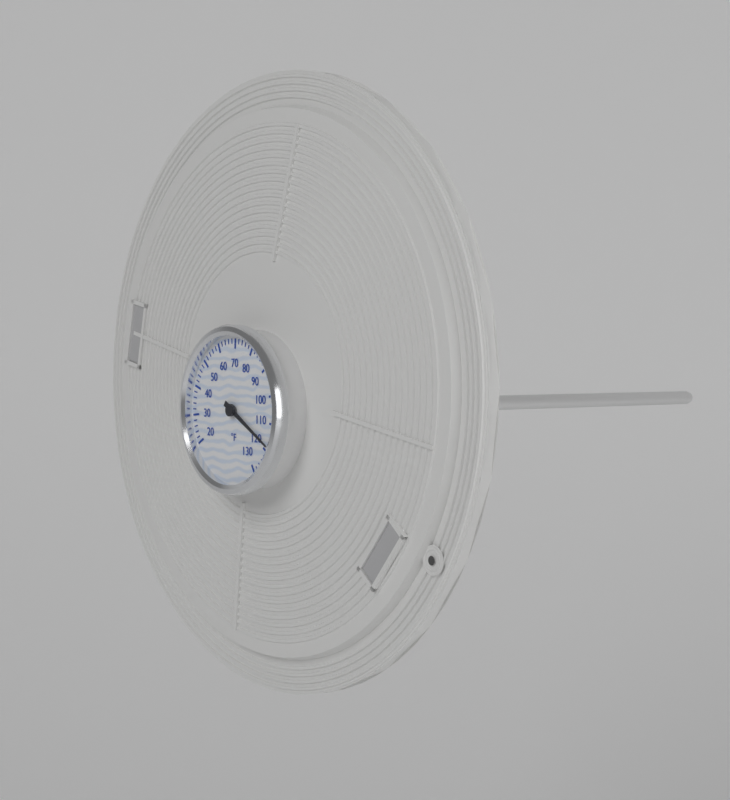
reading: 118 °F
